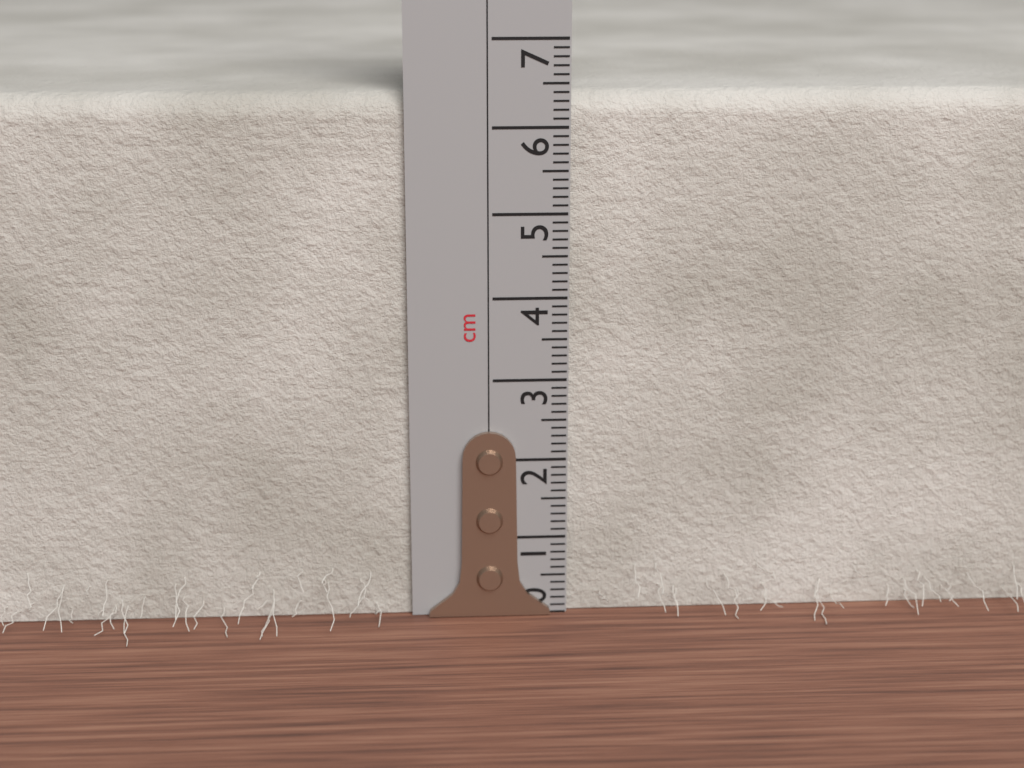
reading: 6.4 cm
